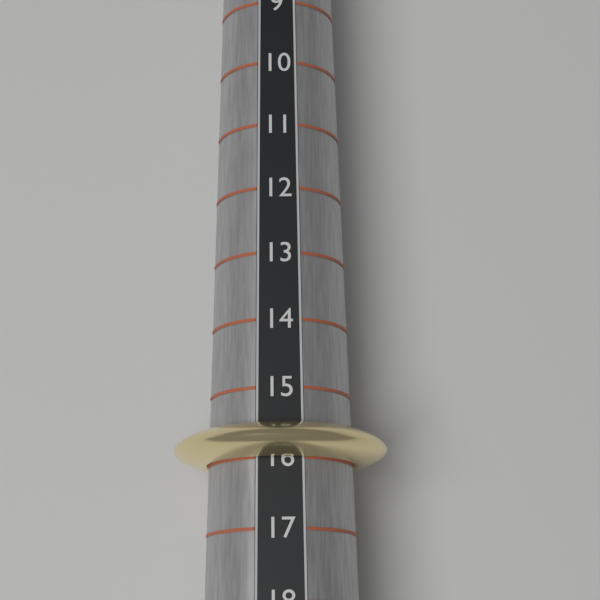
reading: 16 (no unit)
